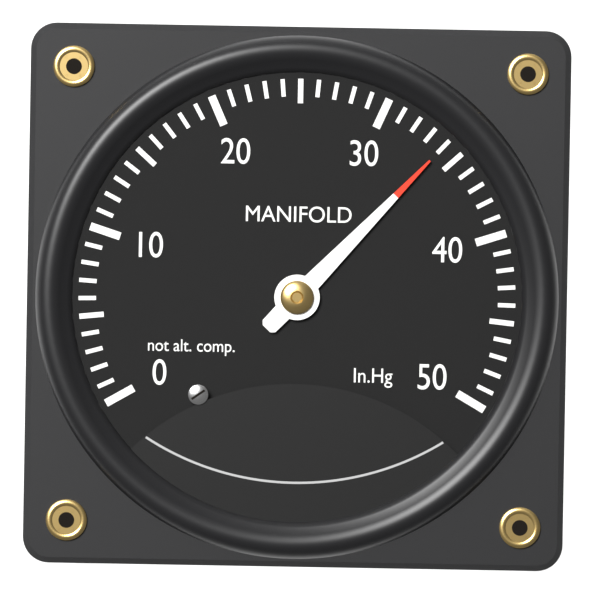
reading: 34 inHg
